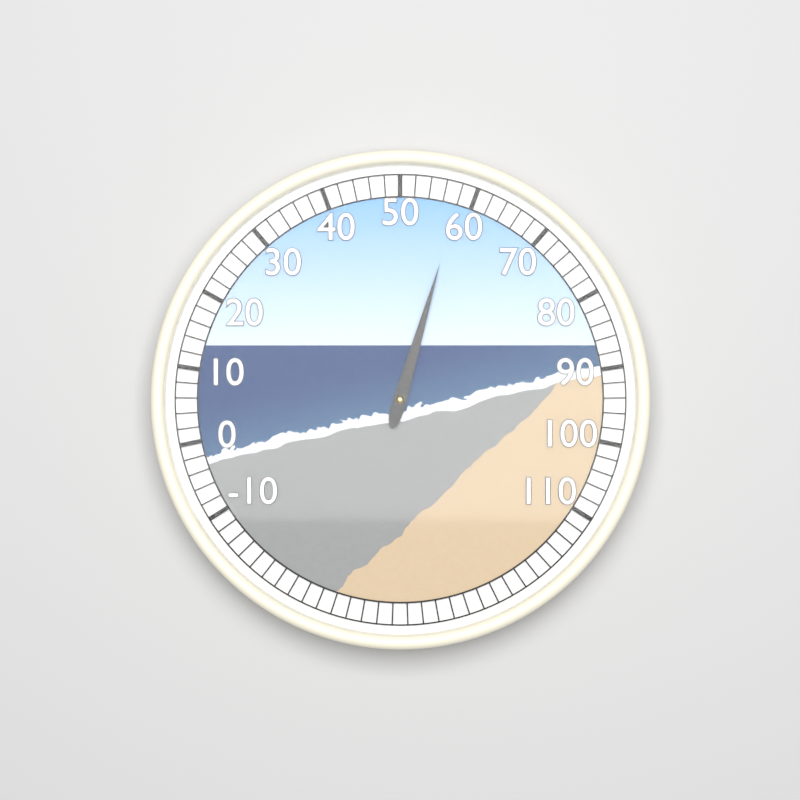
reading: 58 (no unit)
